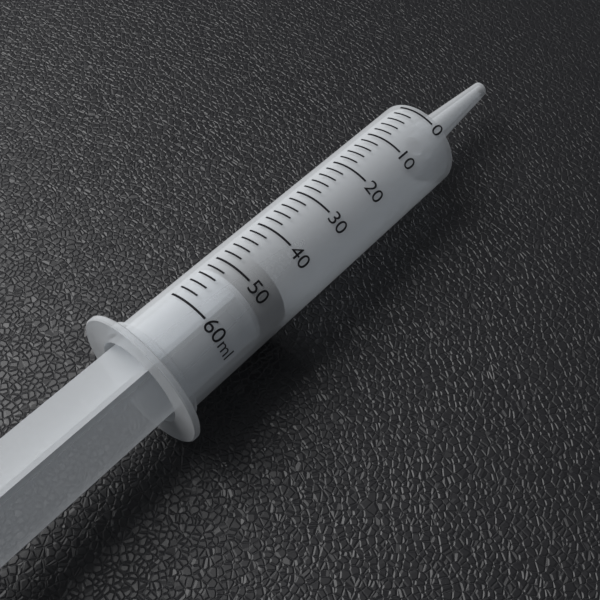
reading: 46 ml
